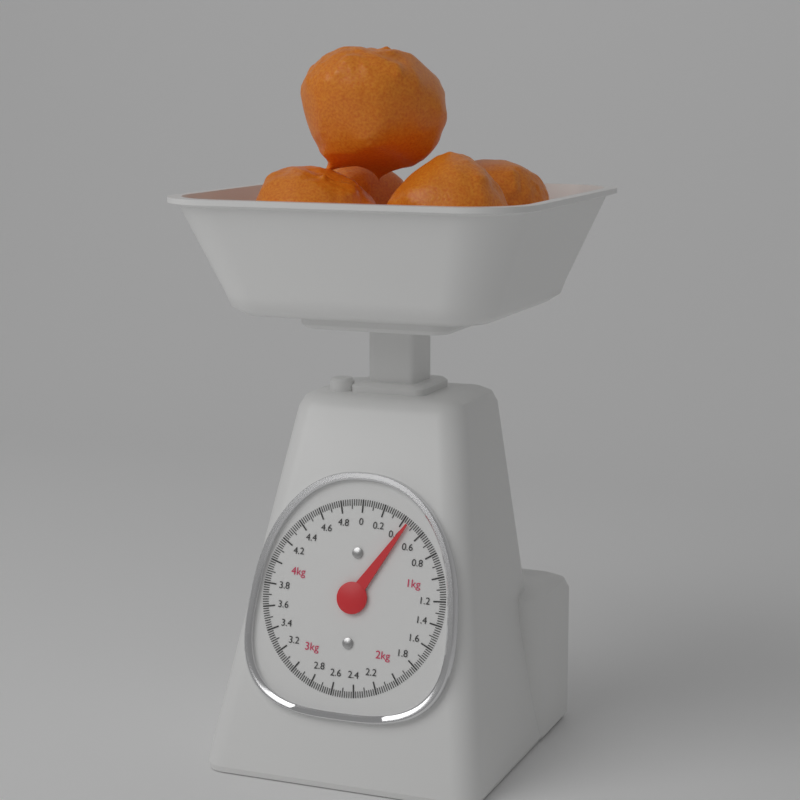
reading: 0.45 kg
